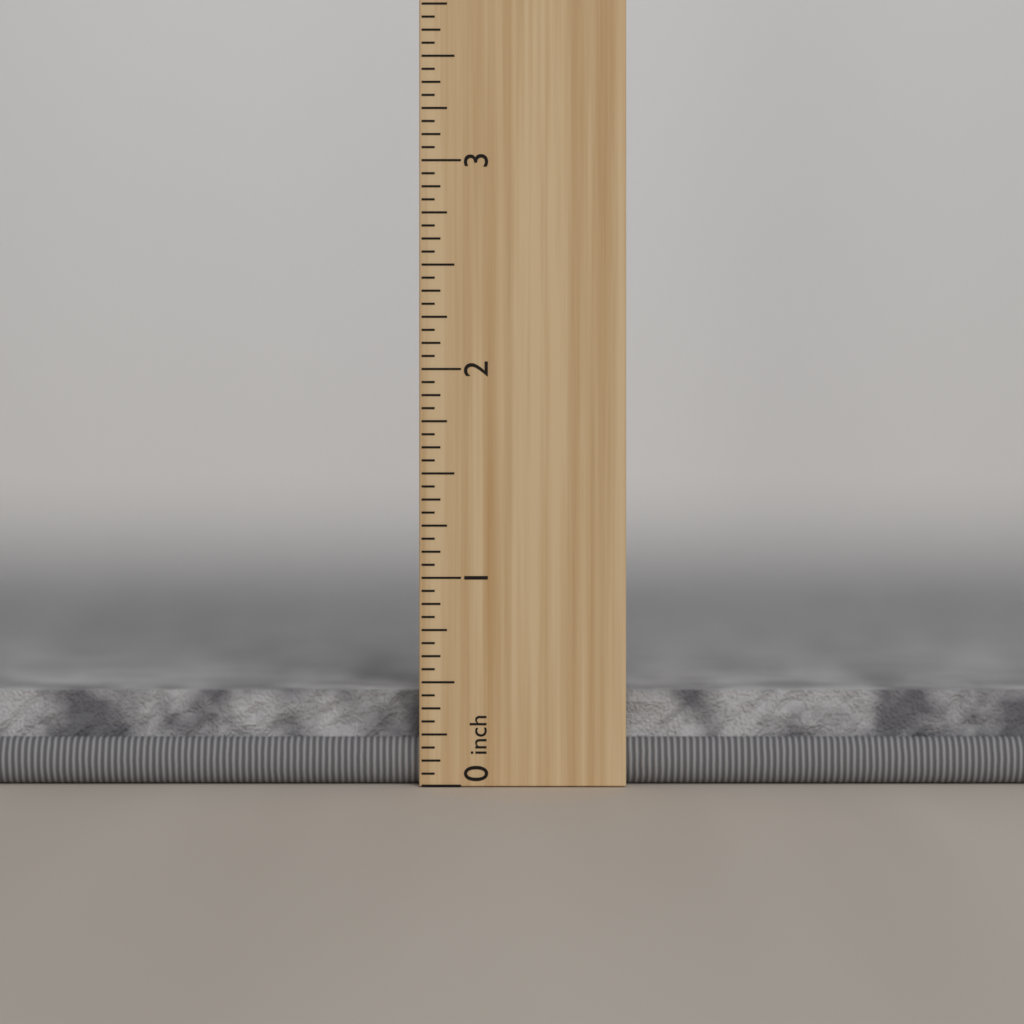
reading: 0.4500 inch
